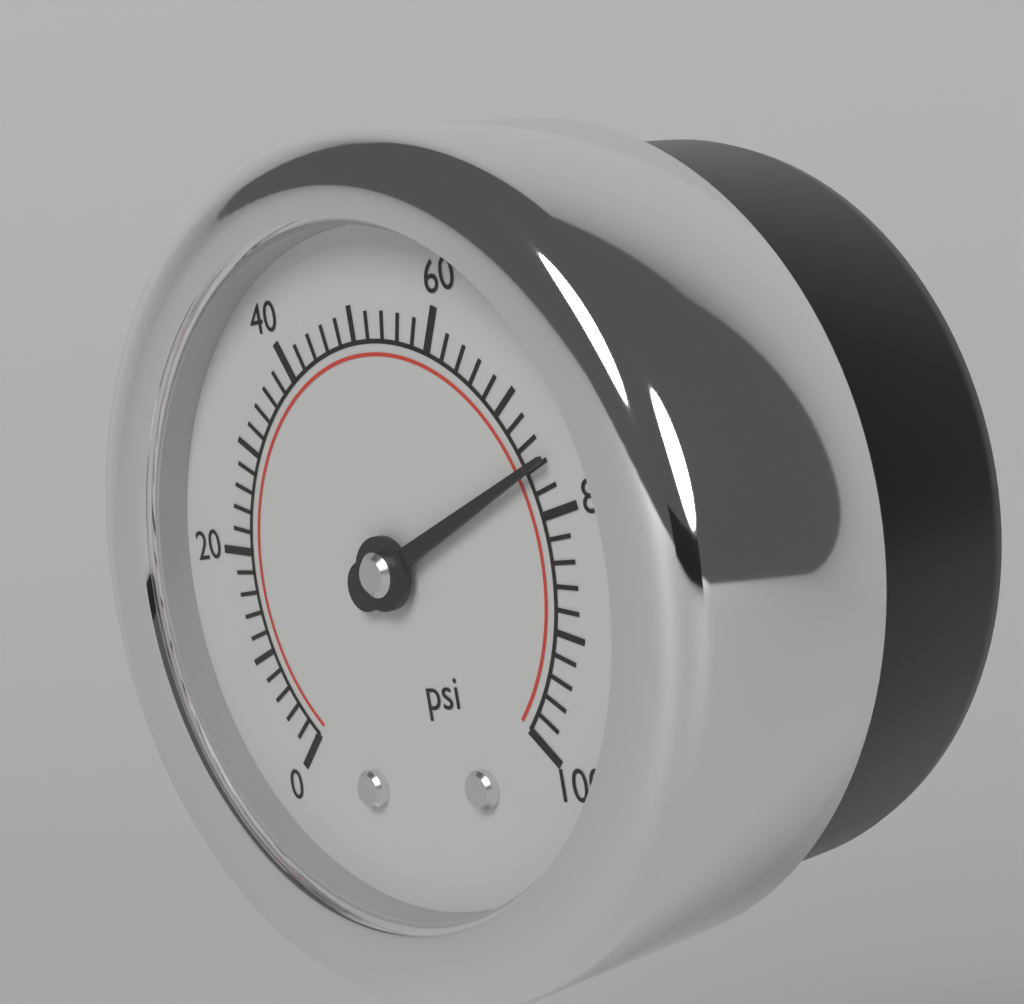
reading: 76 psi
